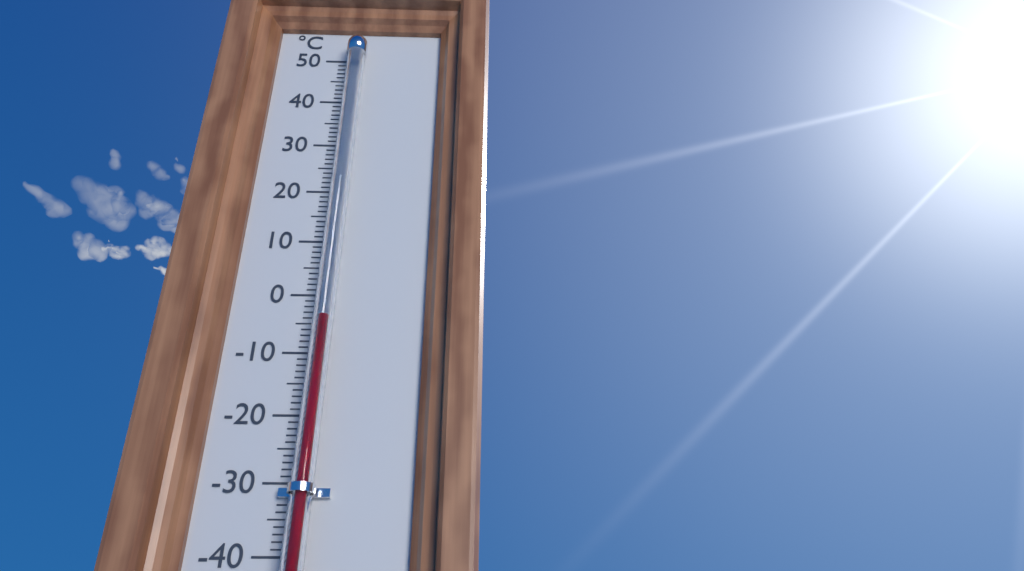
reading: -5 °C
